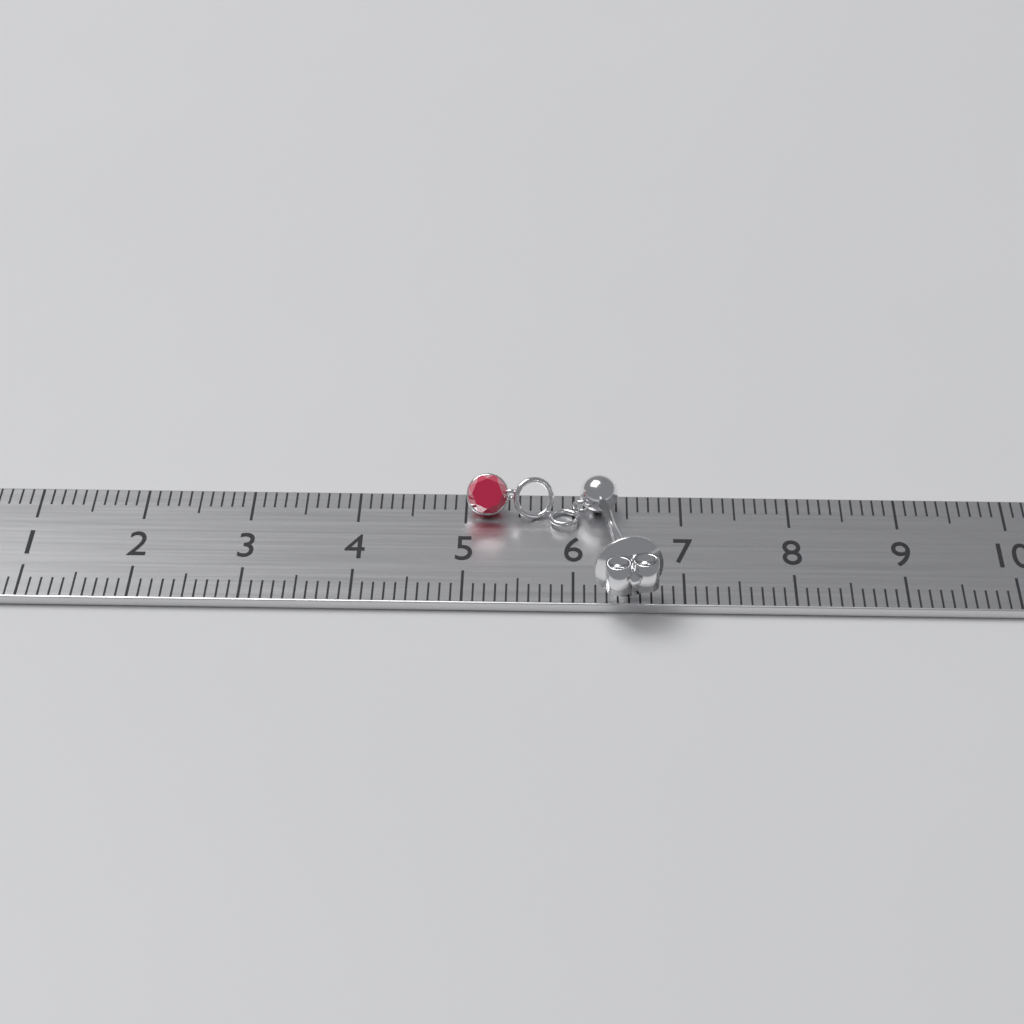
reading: 6.8 cm
